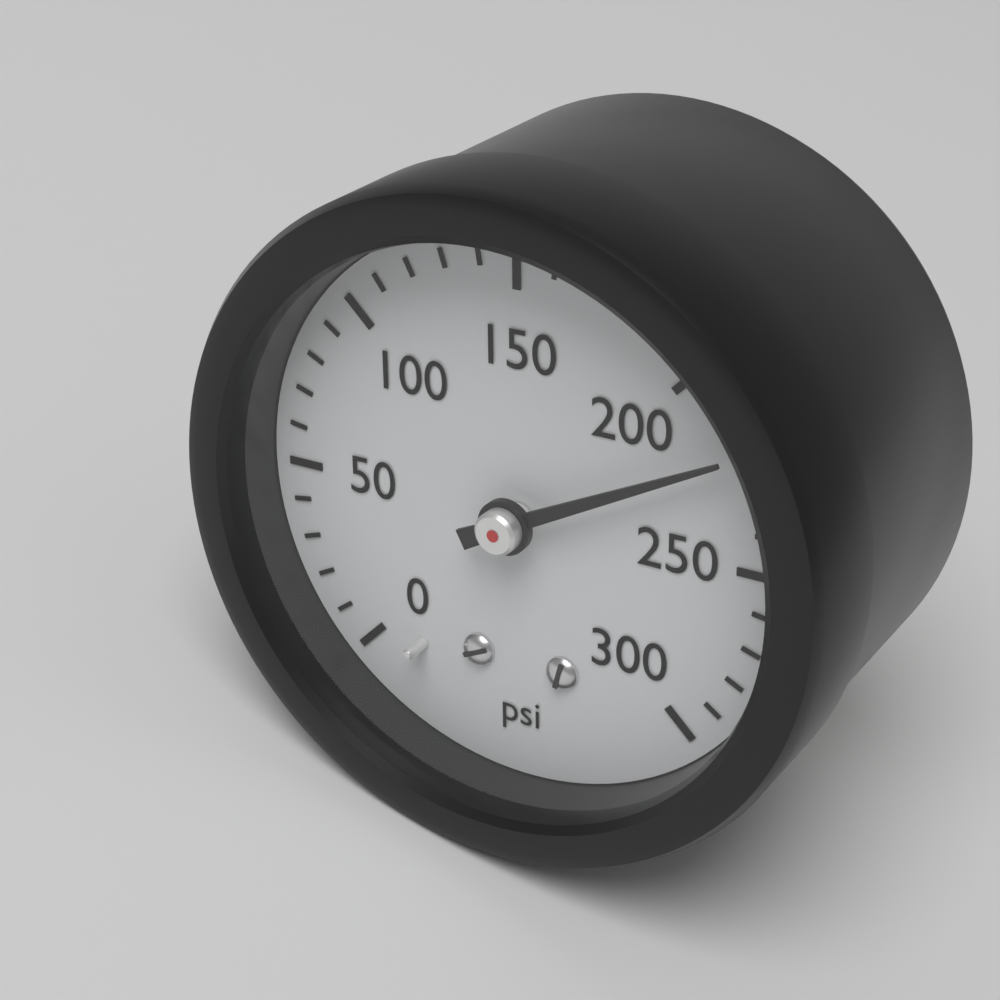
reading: 220 psi
